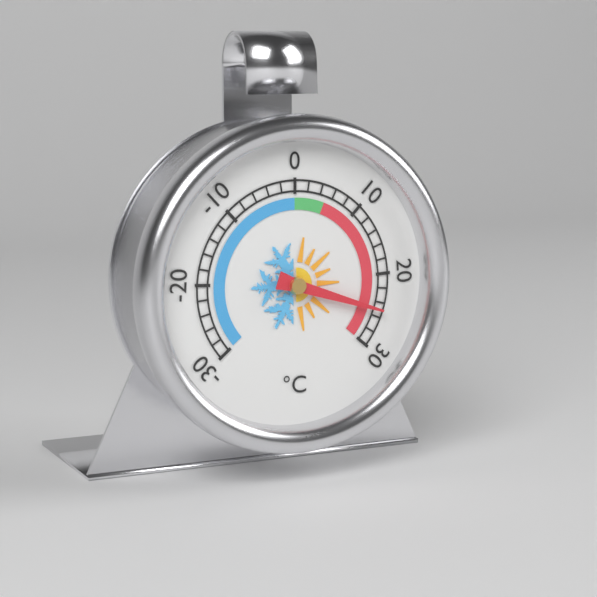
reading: 25 °C
